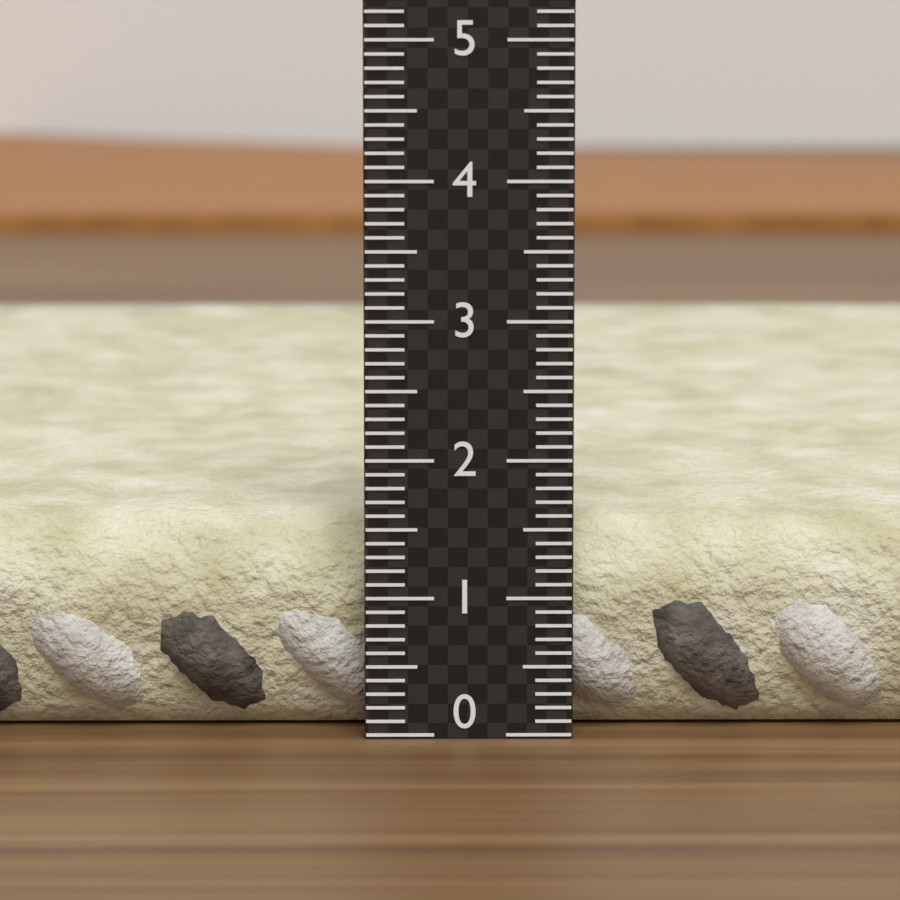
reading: 1.6 (no unit)
